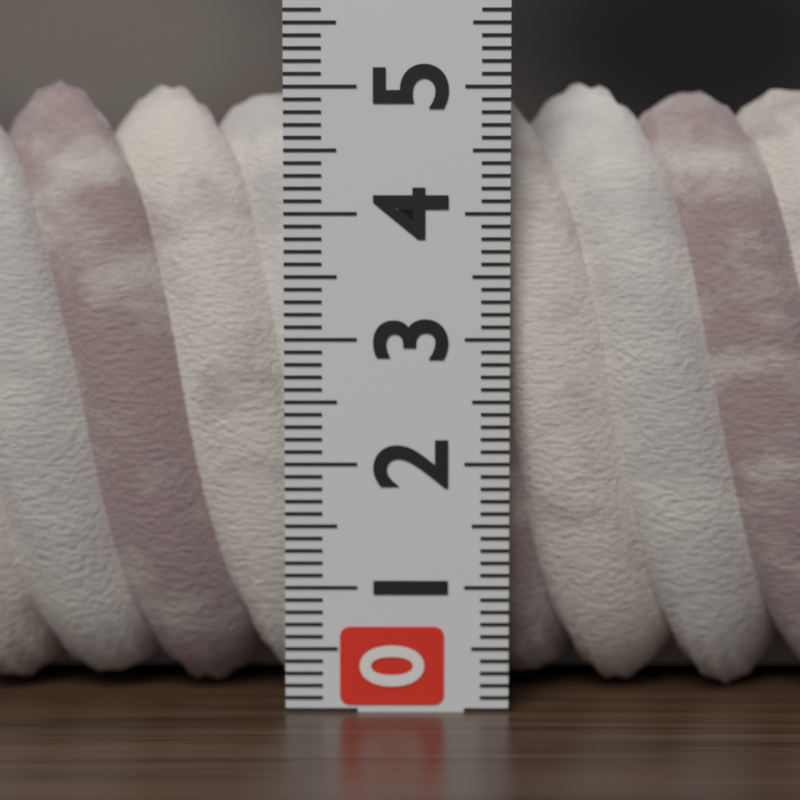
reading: 5.1 (no unit)
